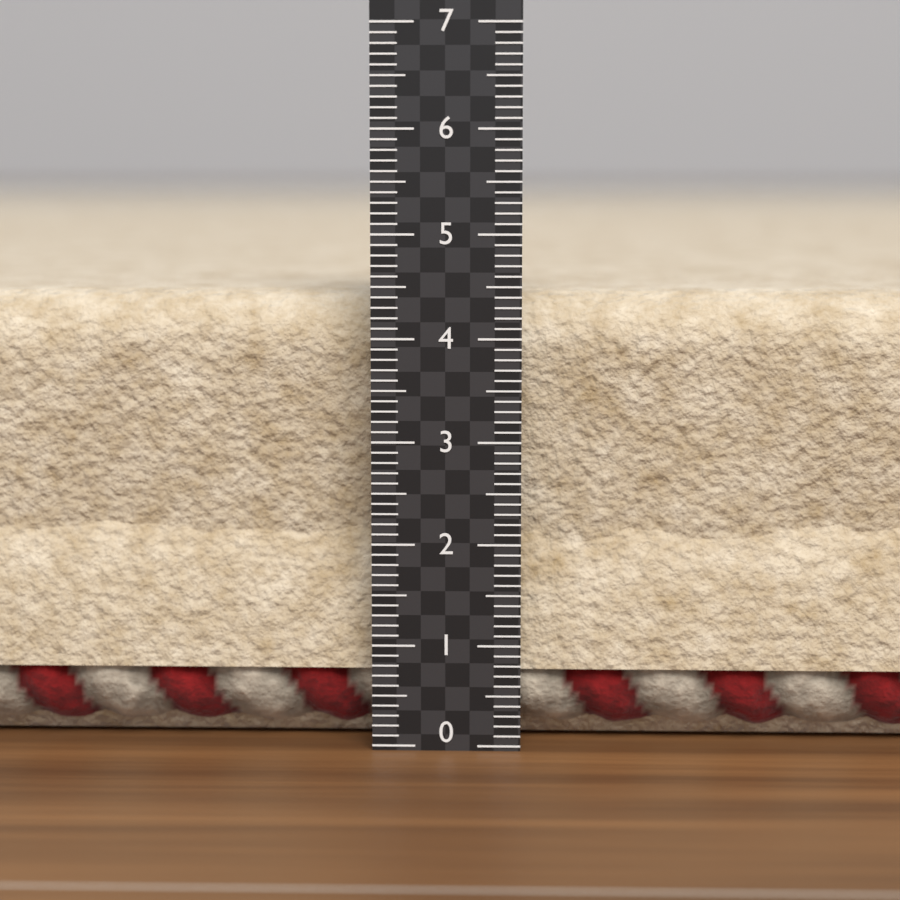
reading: 4.4 (no unit)
